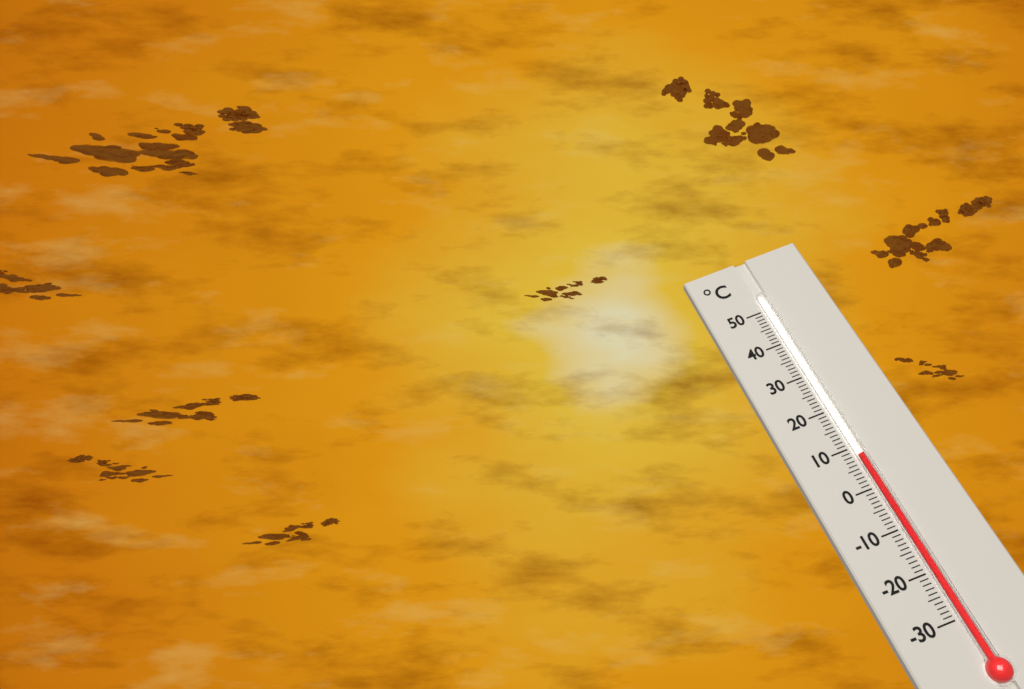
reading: 8 °C
